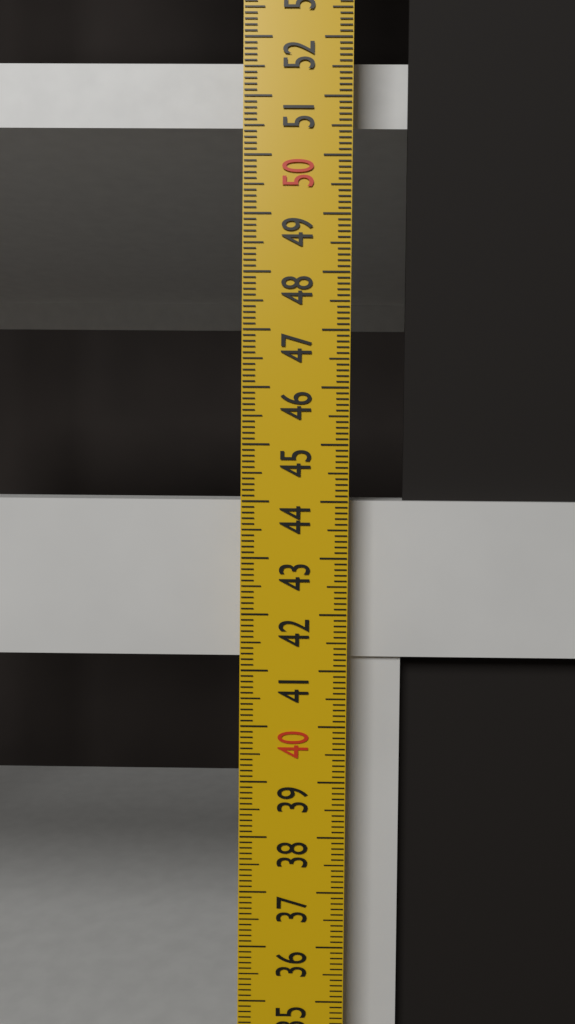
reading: 44.0 cm
